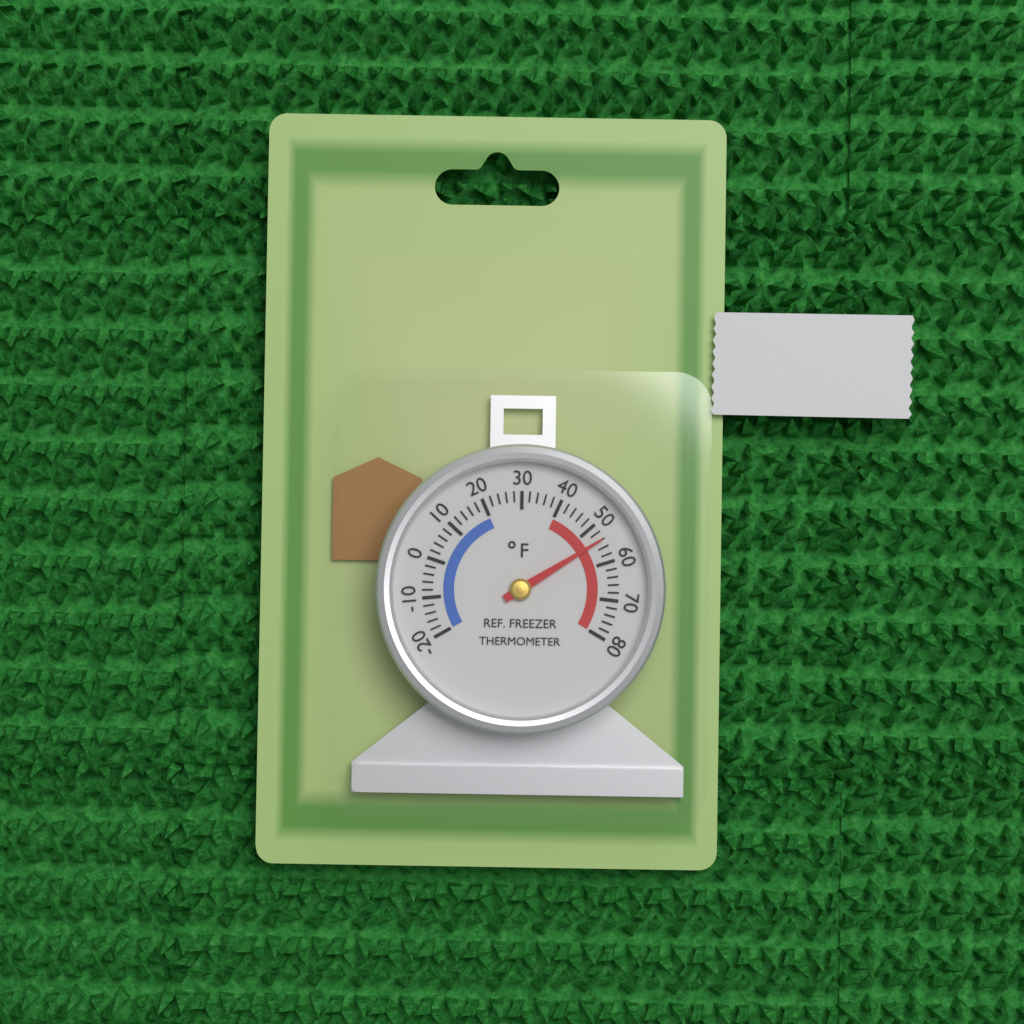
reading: 54 °F
